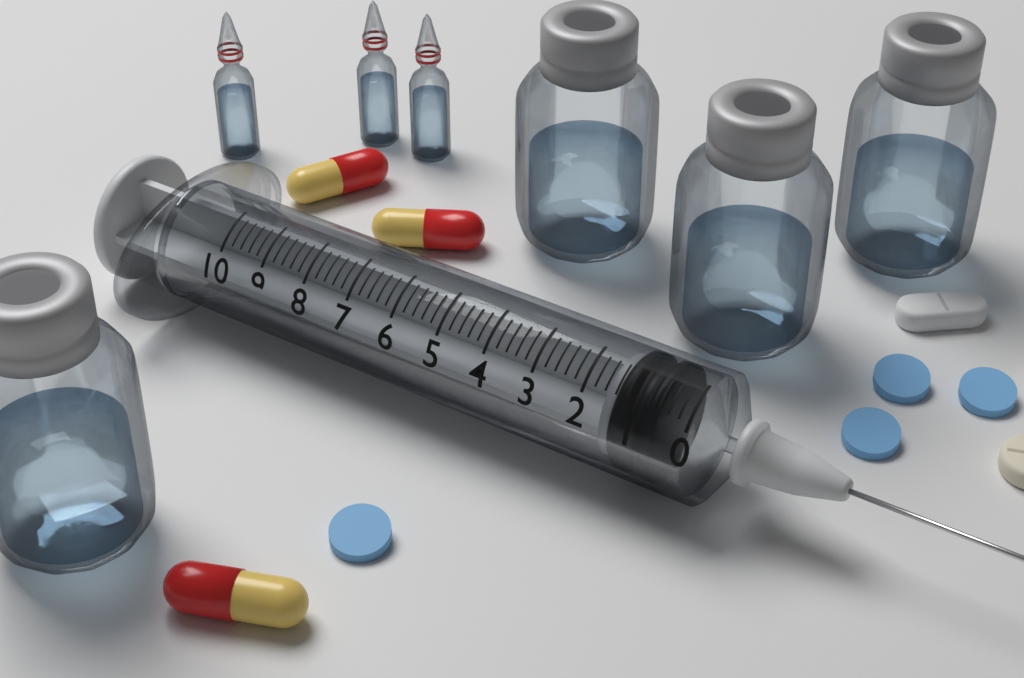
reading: 0.6 (no unit)
